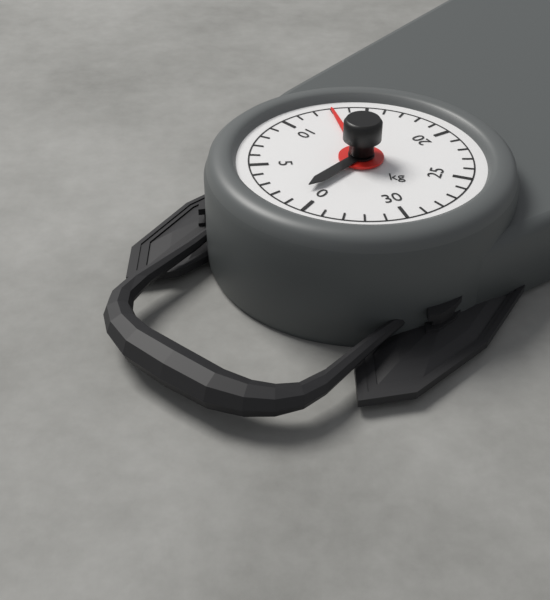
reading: 13 kg
